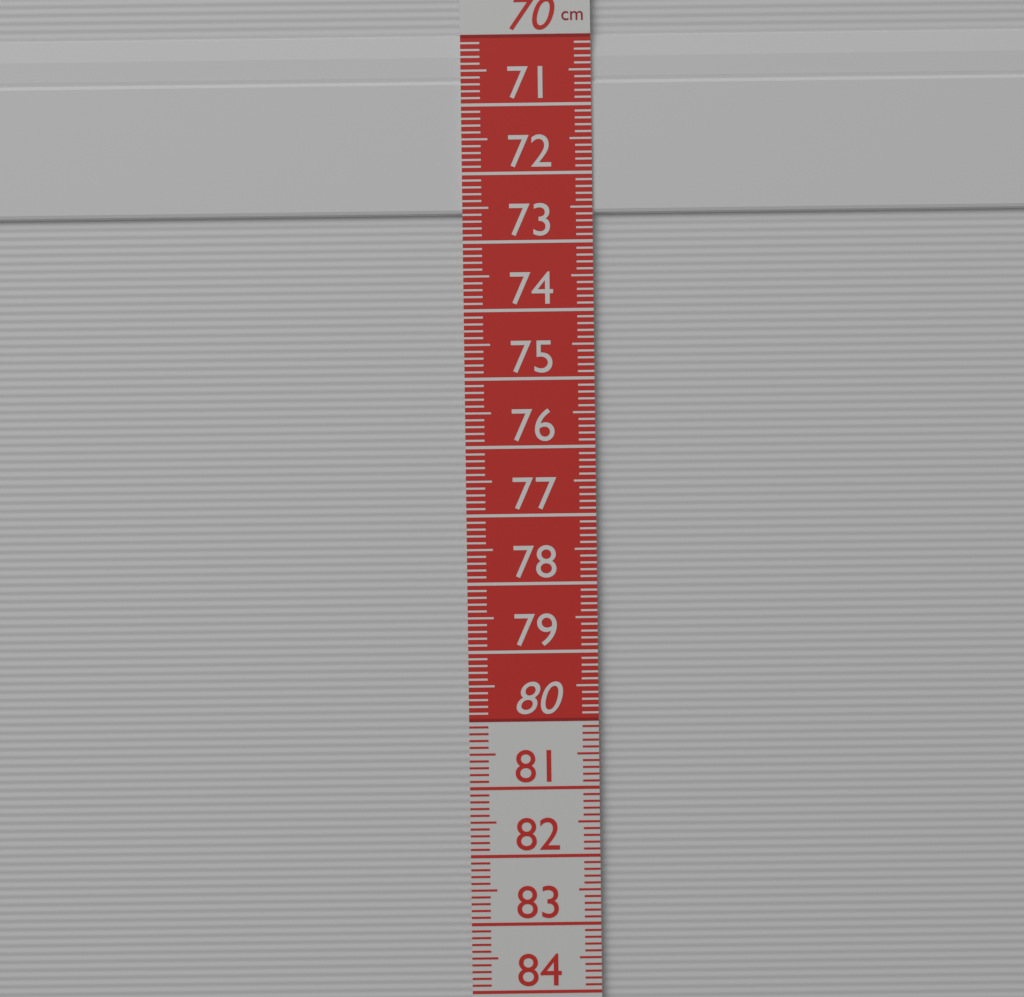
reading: 72.6 cm
